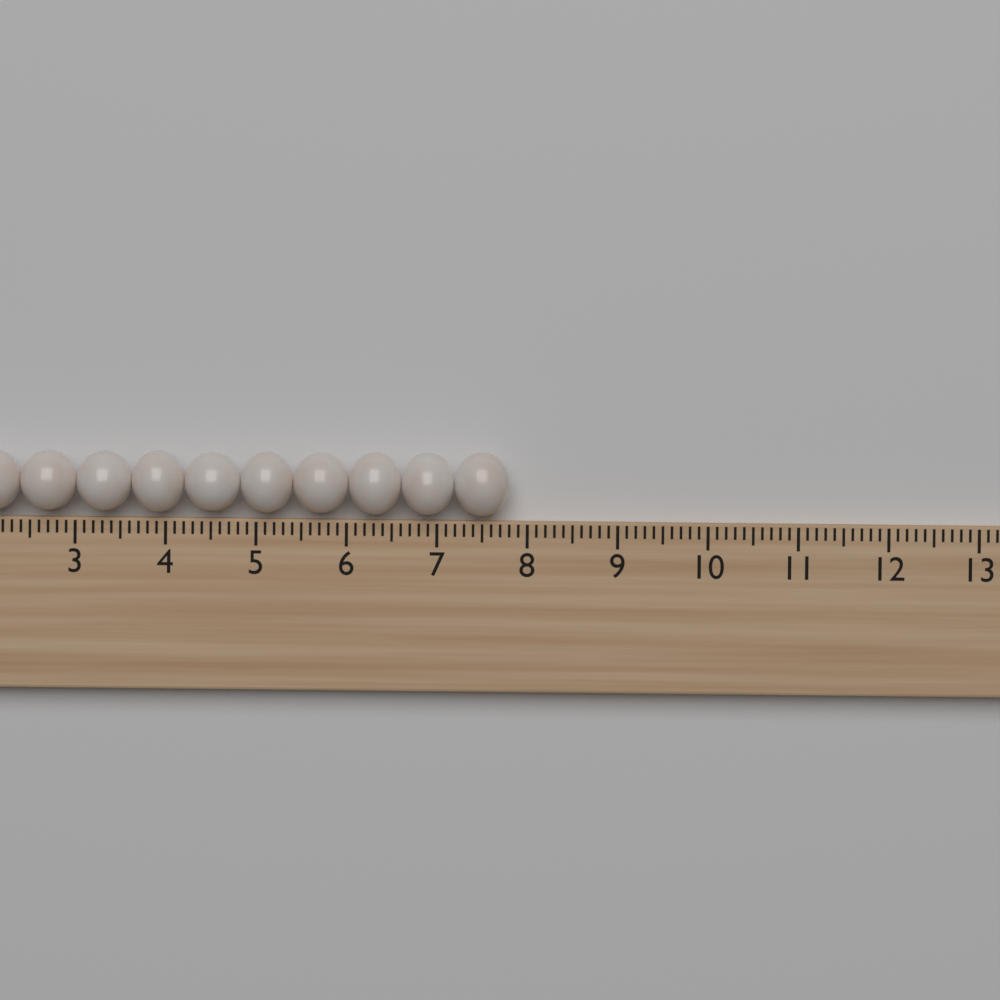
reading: 7.8 (no unit)
